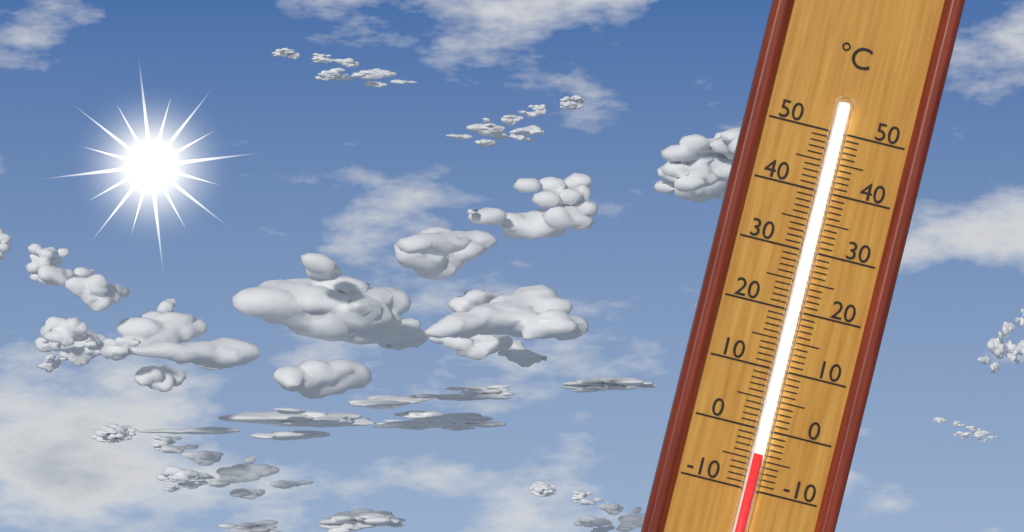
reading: -4 °C
